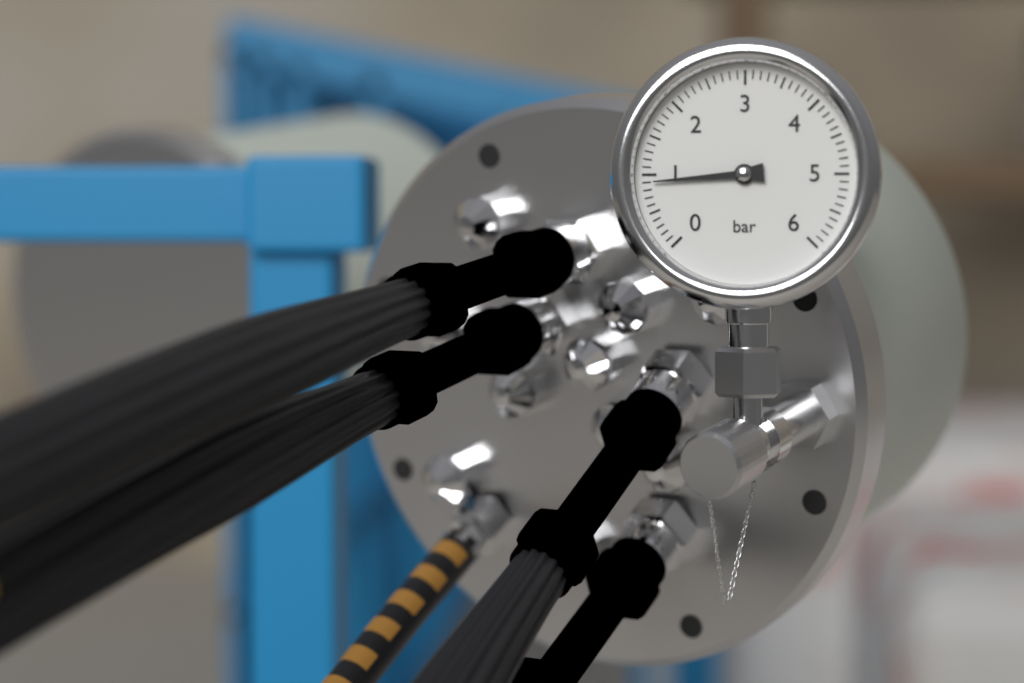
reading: 0.9 bar
